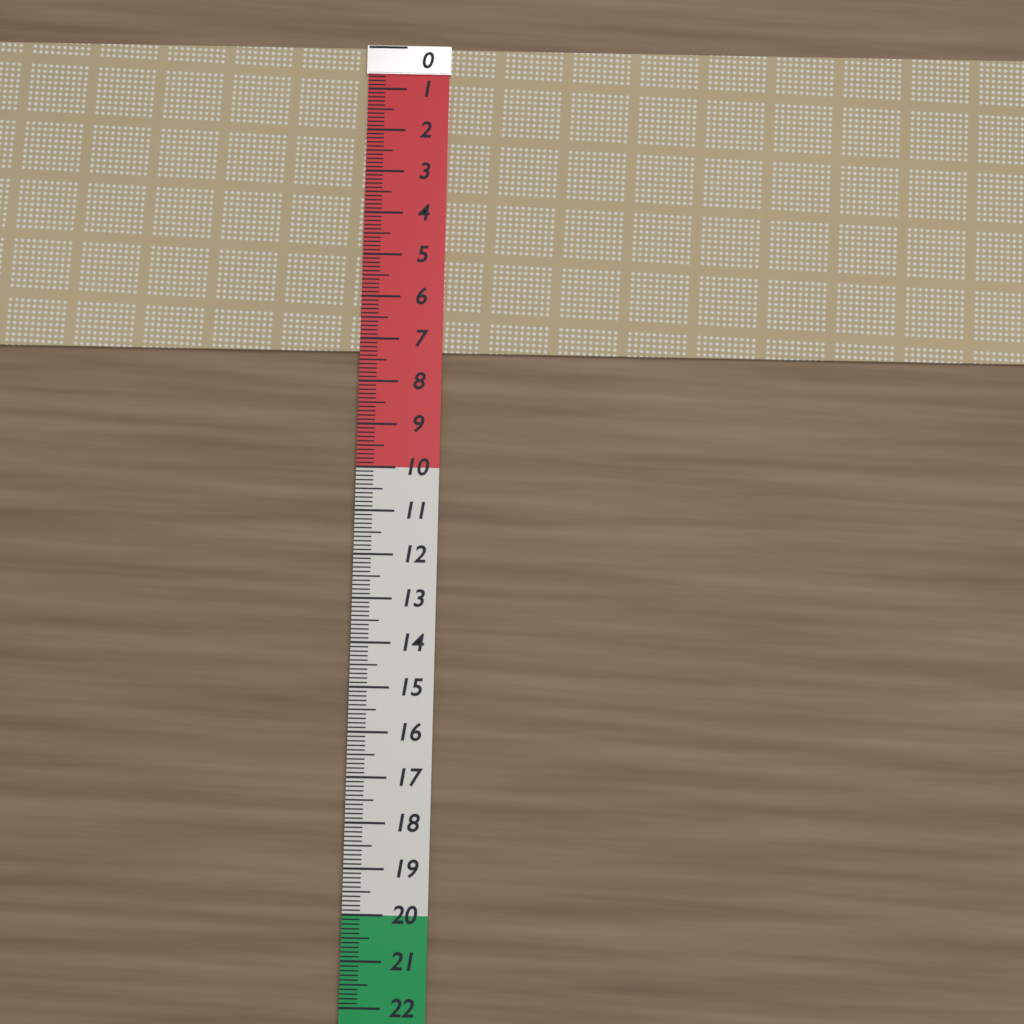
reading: 7.3 (no unit)
